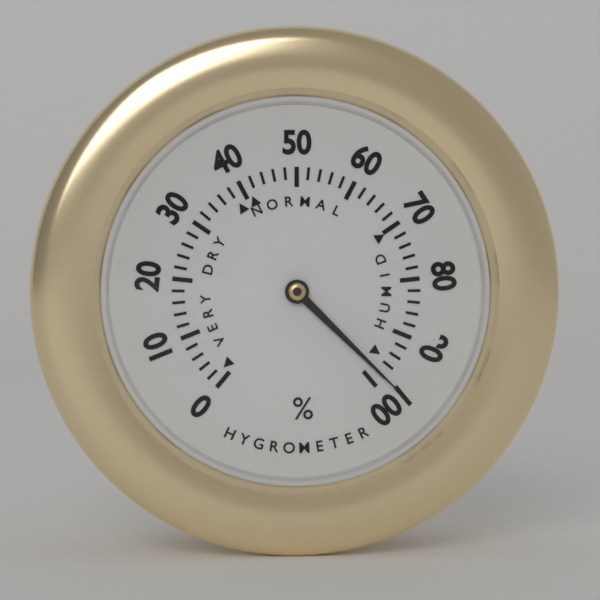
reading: 98 %
